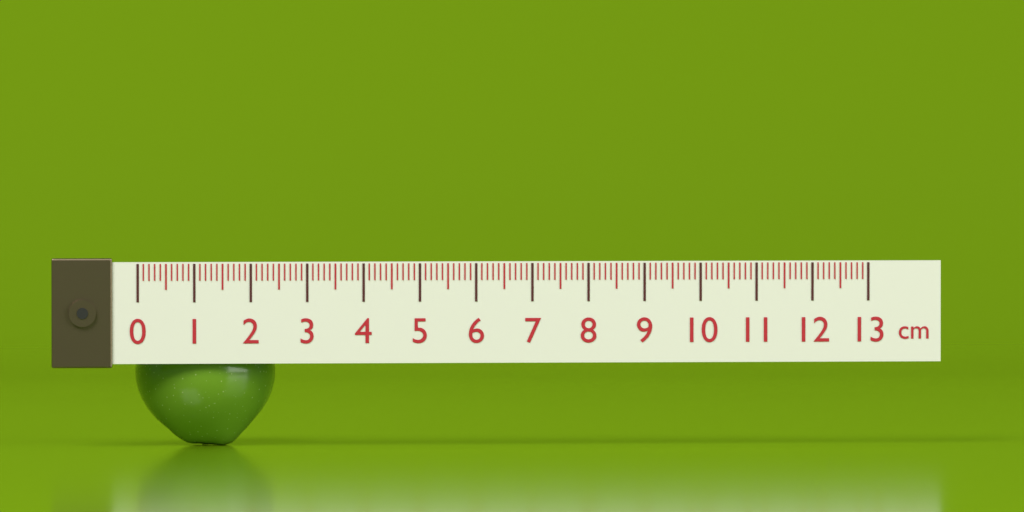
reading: 2.5 cm
